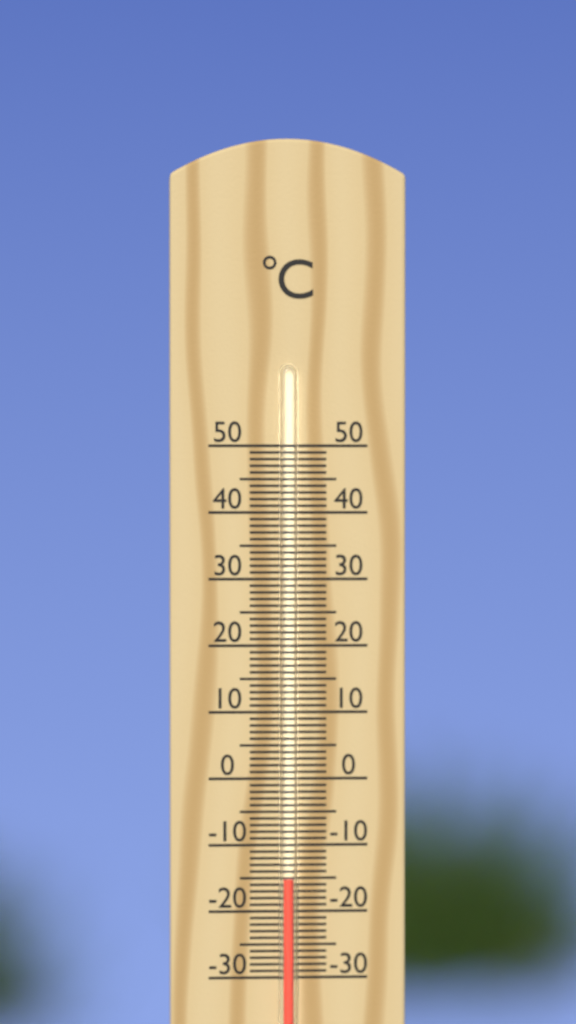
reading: -15 °C
